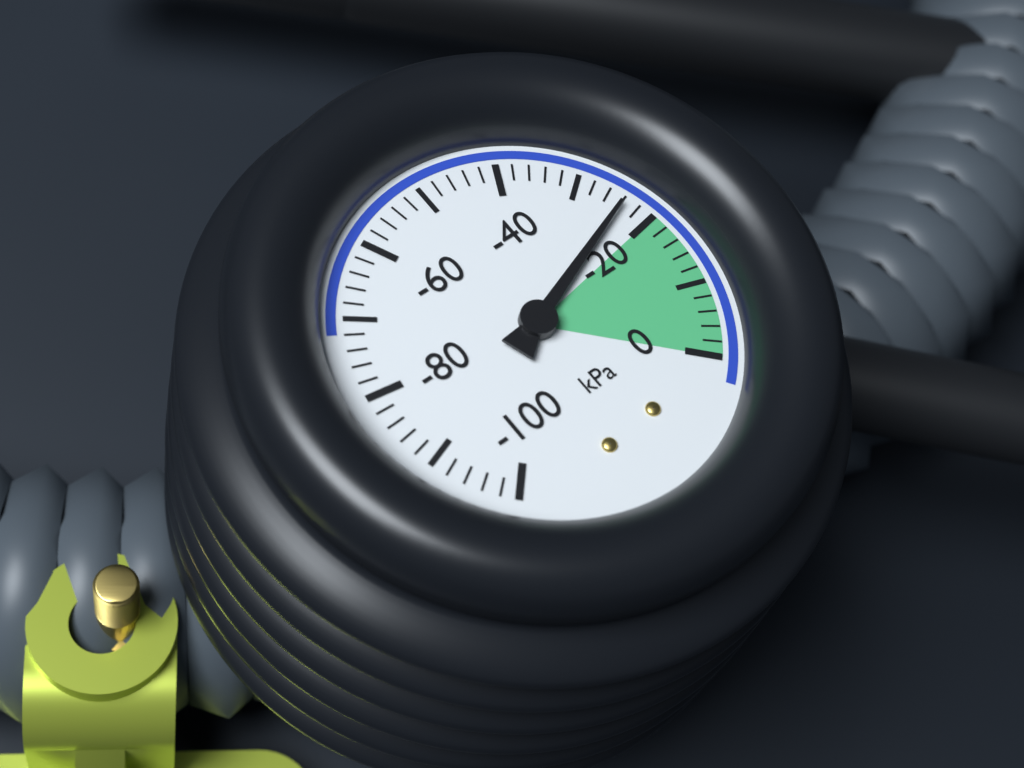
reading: -24 kPa
